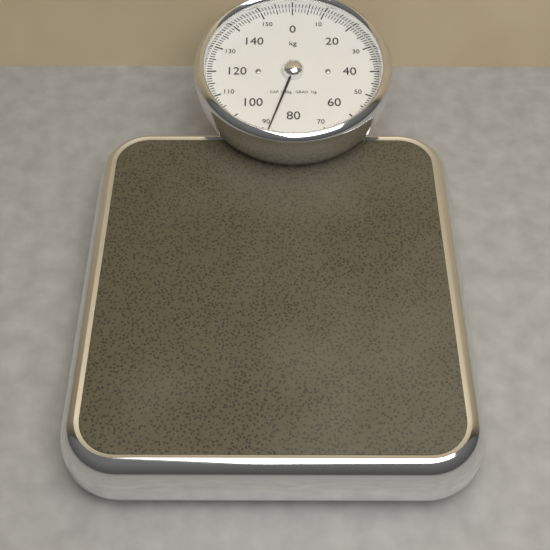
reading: 88 kg
